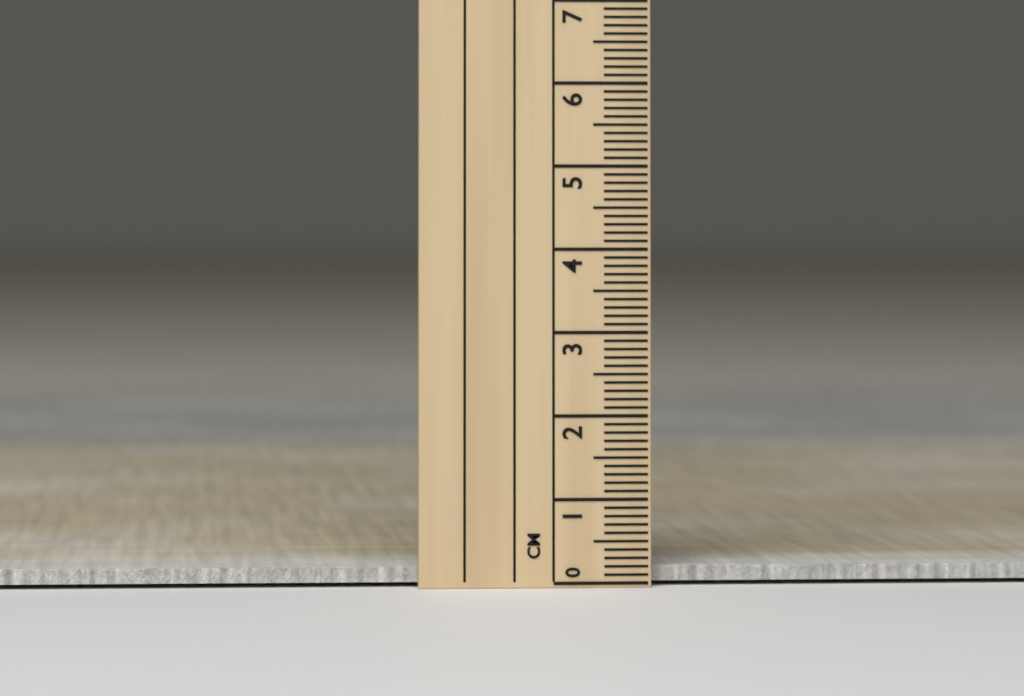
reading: 0.2 cm
